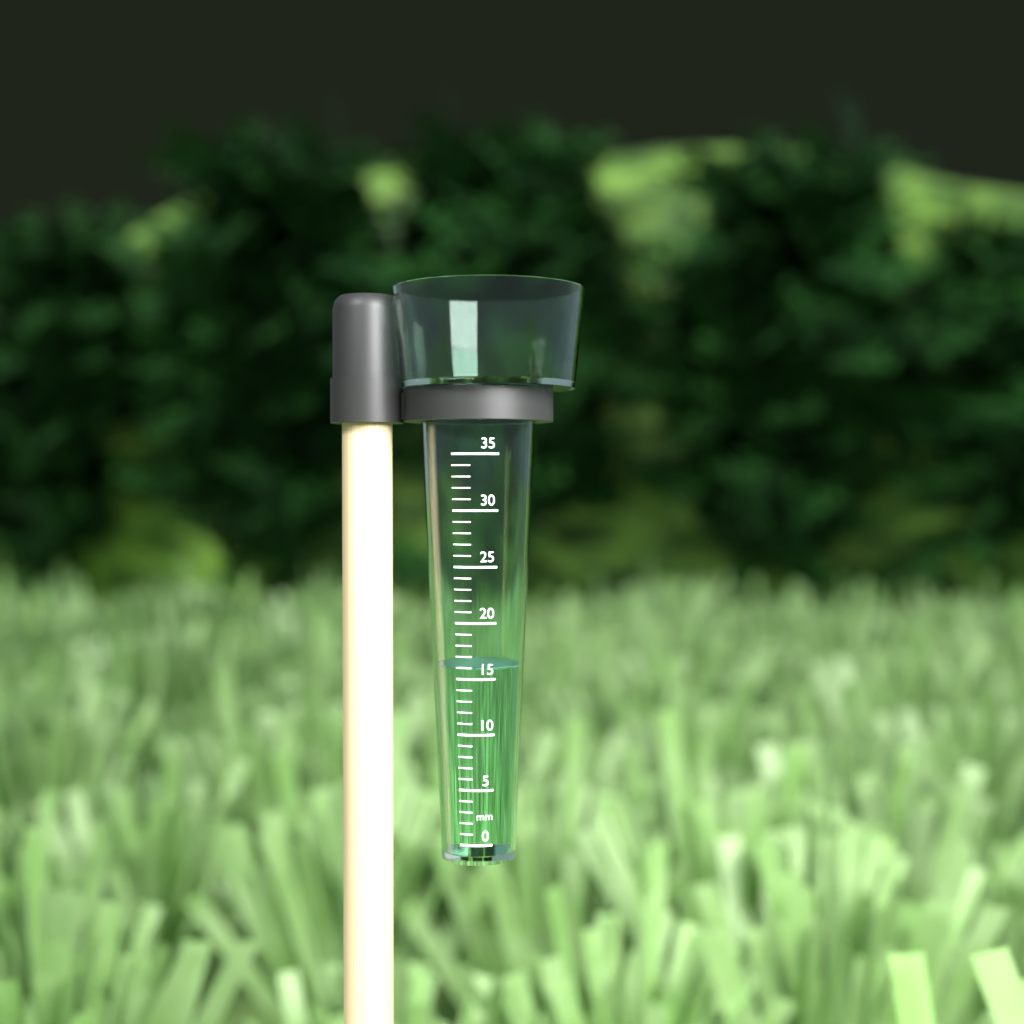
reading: 16 mm
